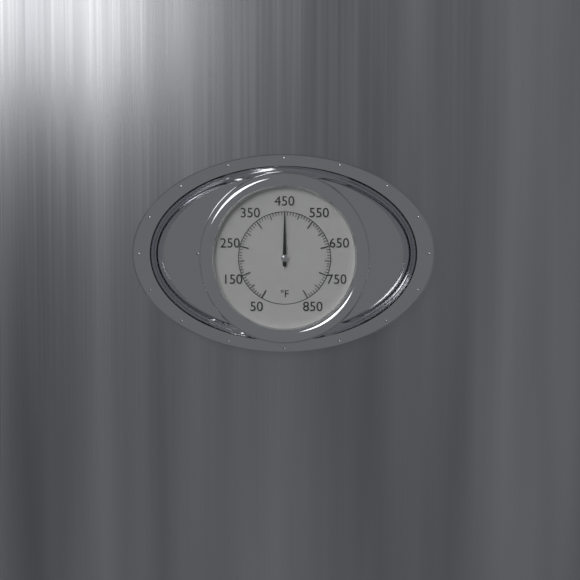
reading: 450 °F
